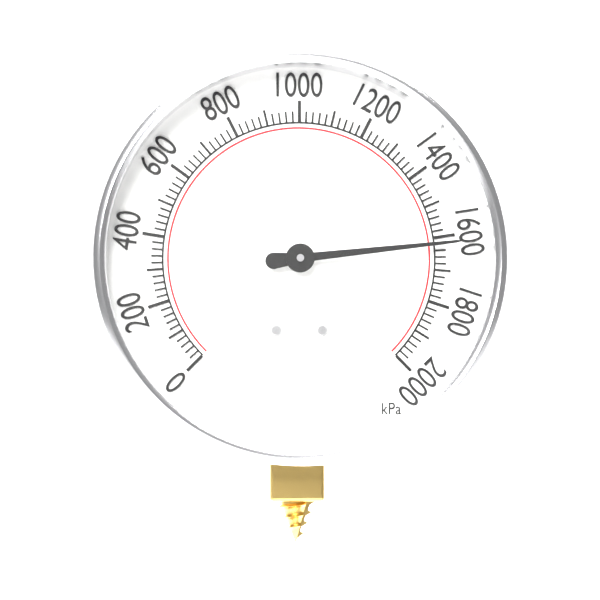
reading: 1620 kPa
